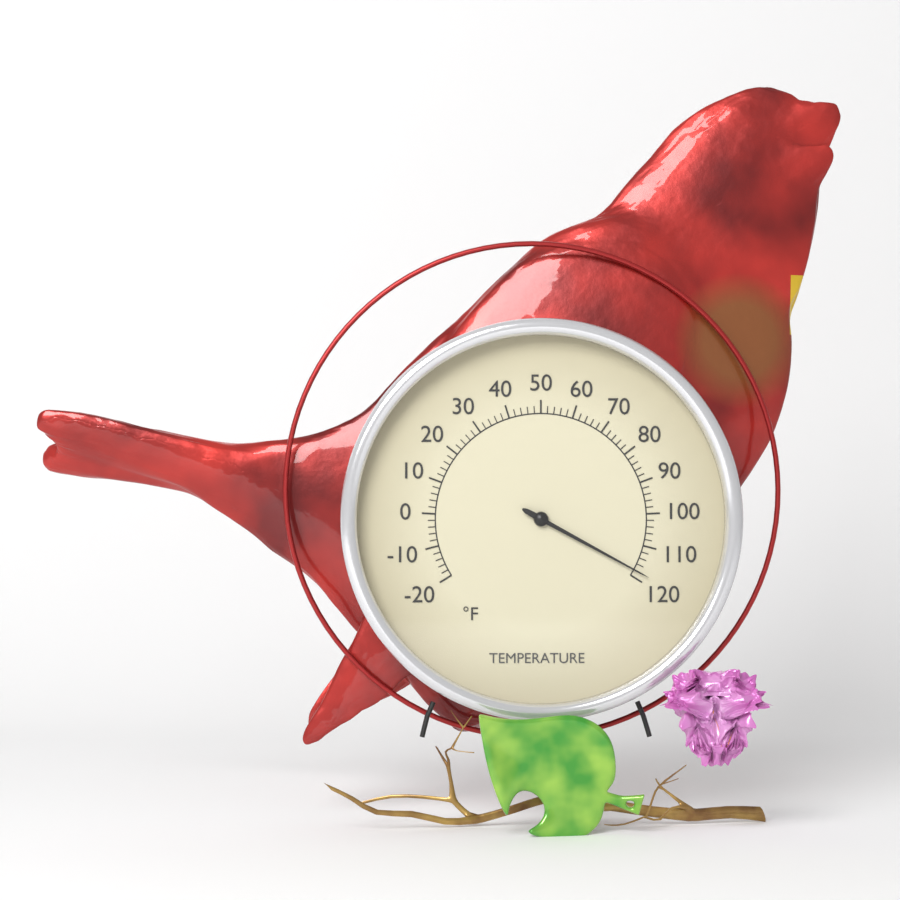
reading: 118 °F
